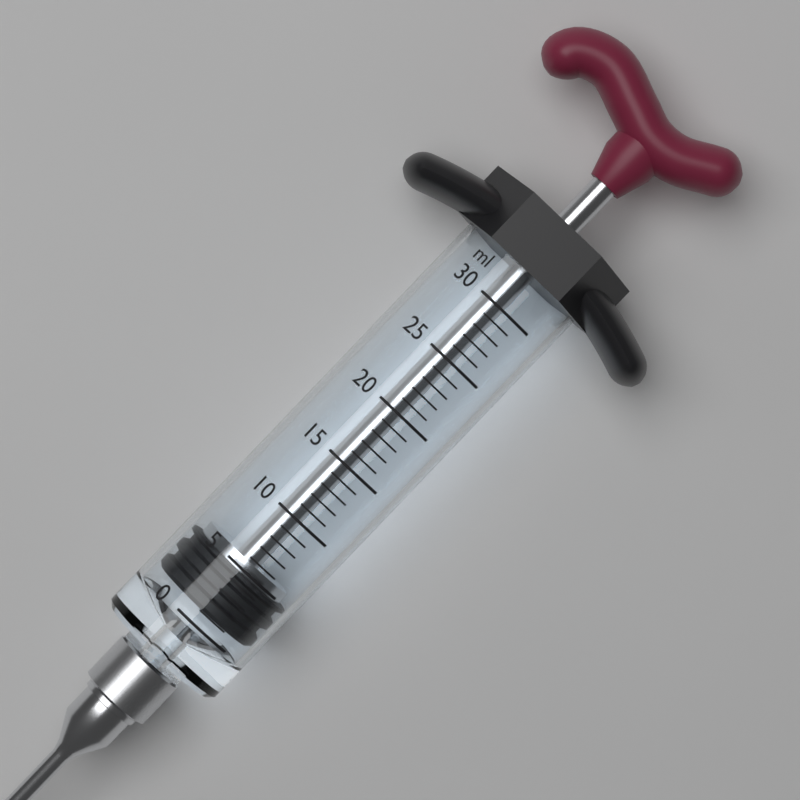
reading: 1 ml
